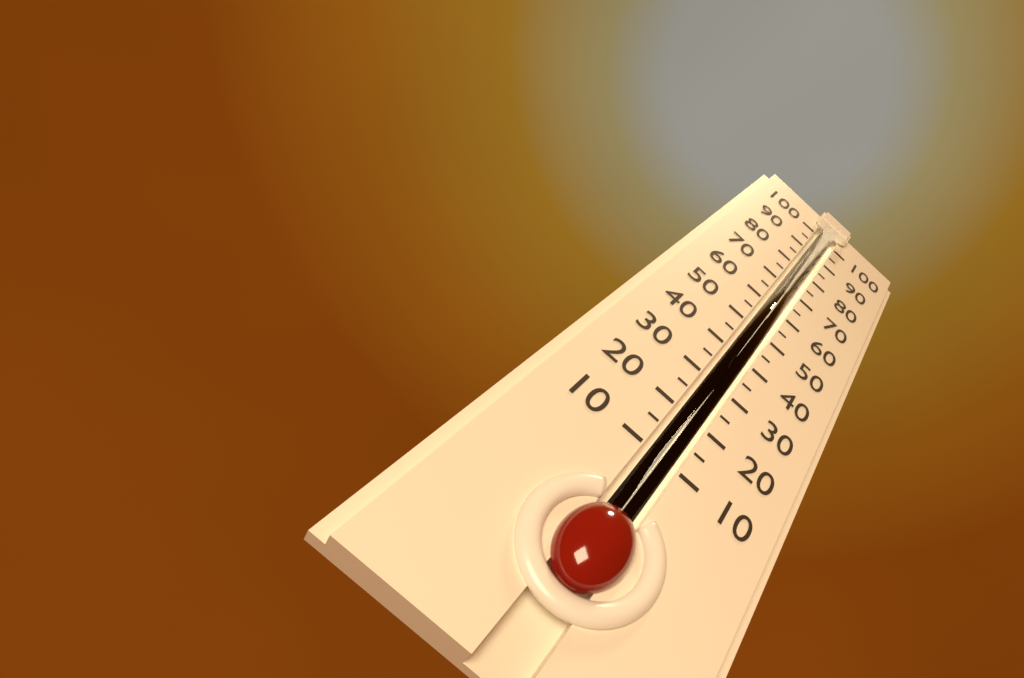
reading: 50 (no unit)
